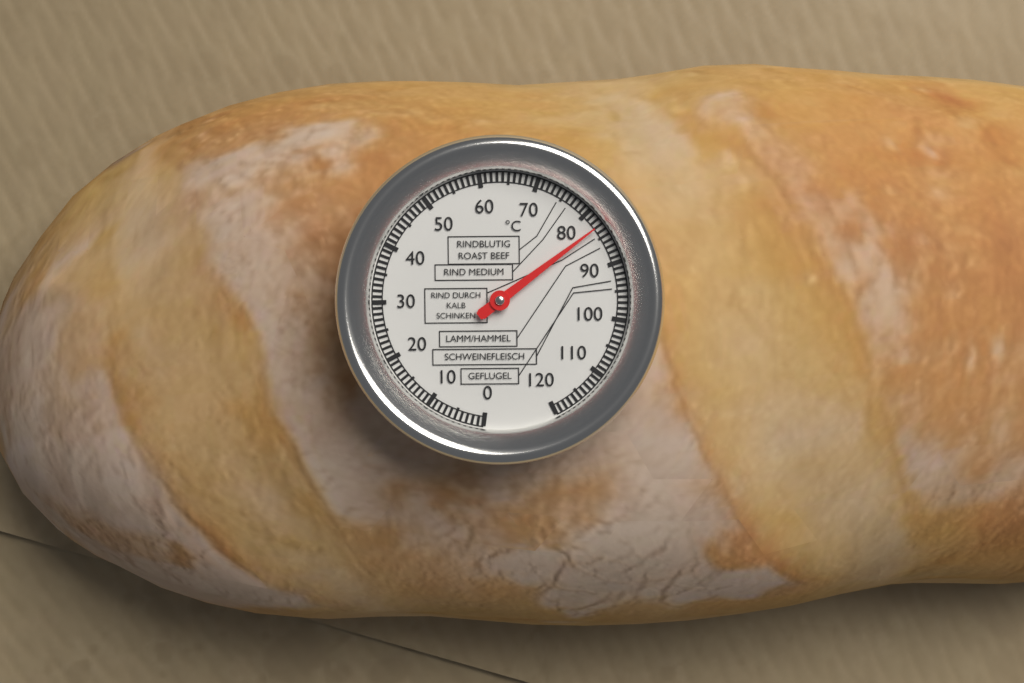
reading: 83 °C
